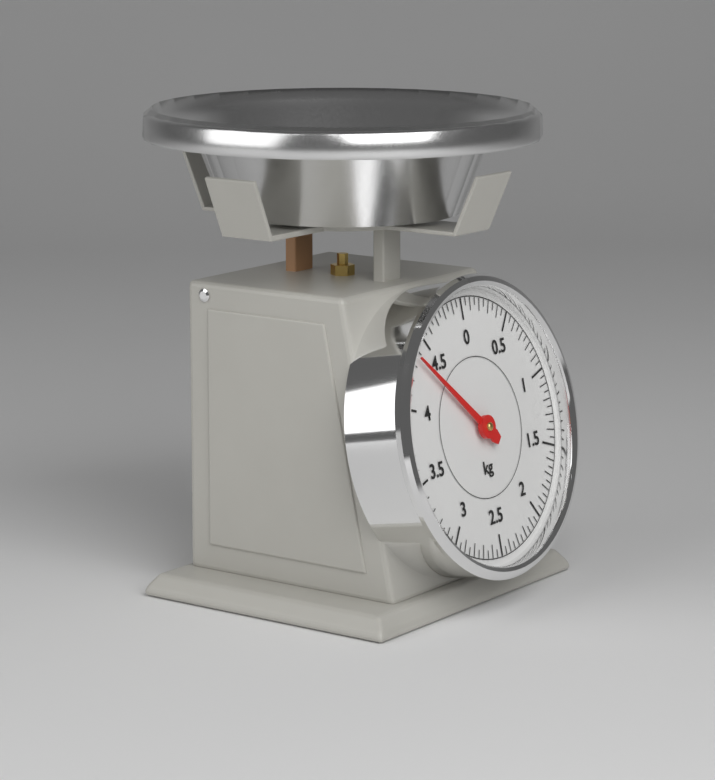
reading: 4.35 kg
